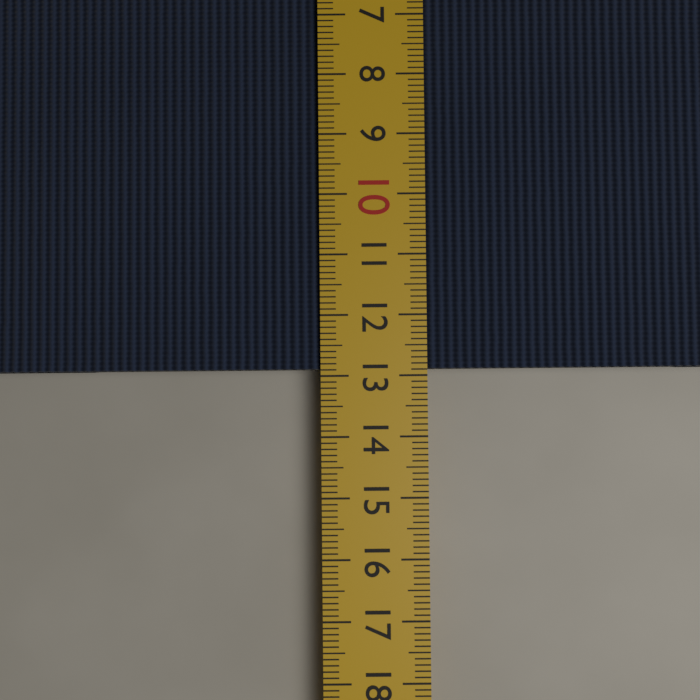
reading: 12.9 cm
